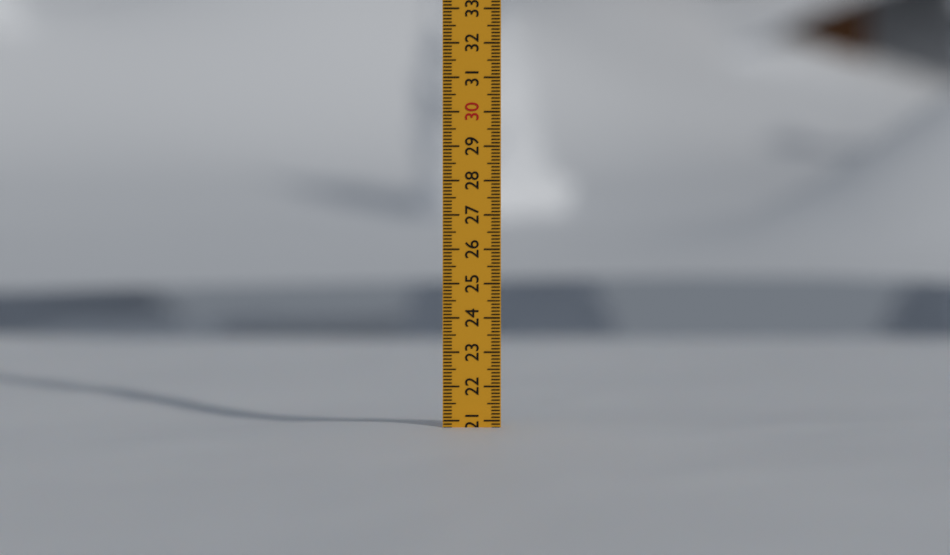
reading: 20.8 (no unit)
